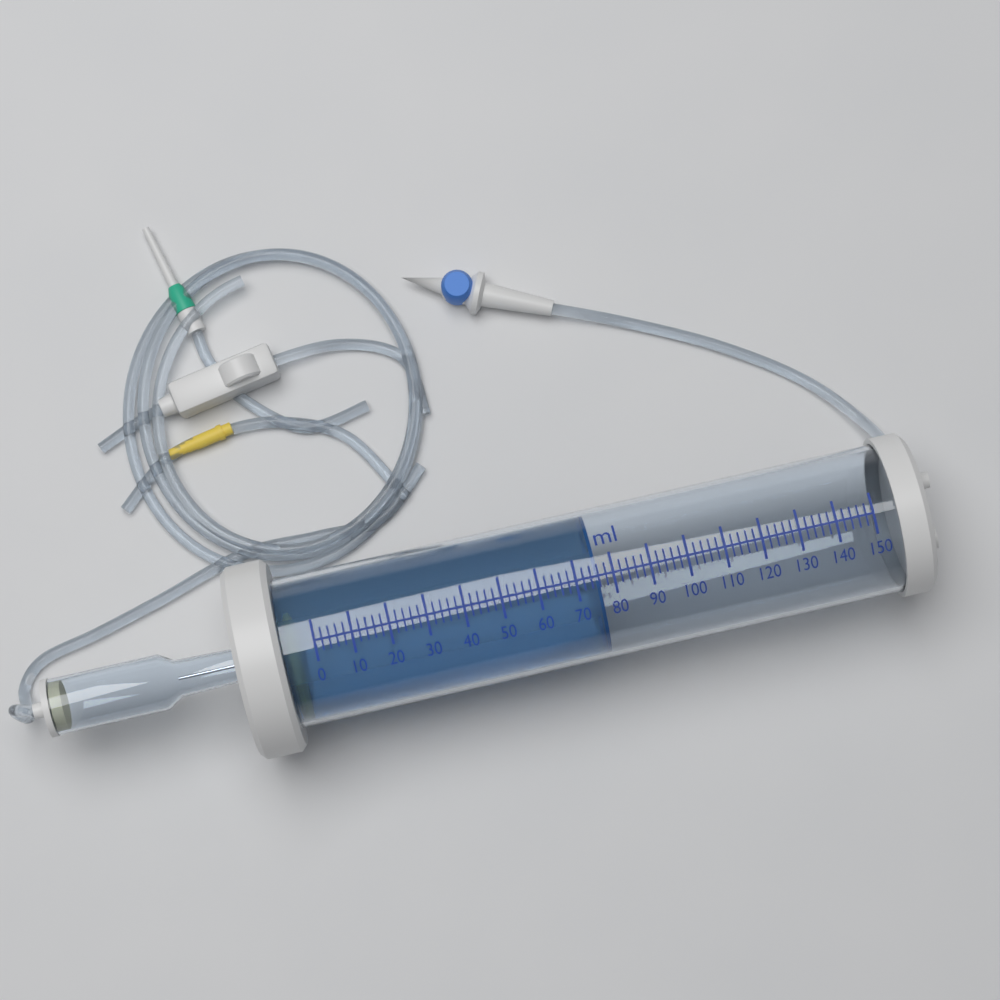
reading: 76 ml
